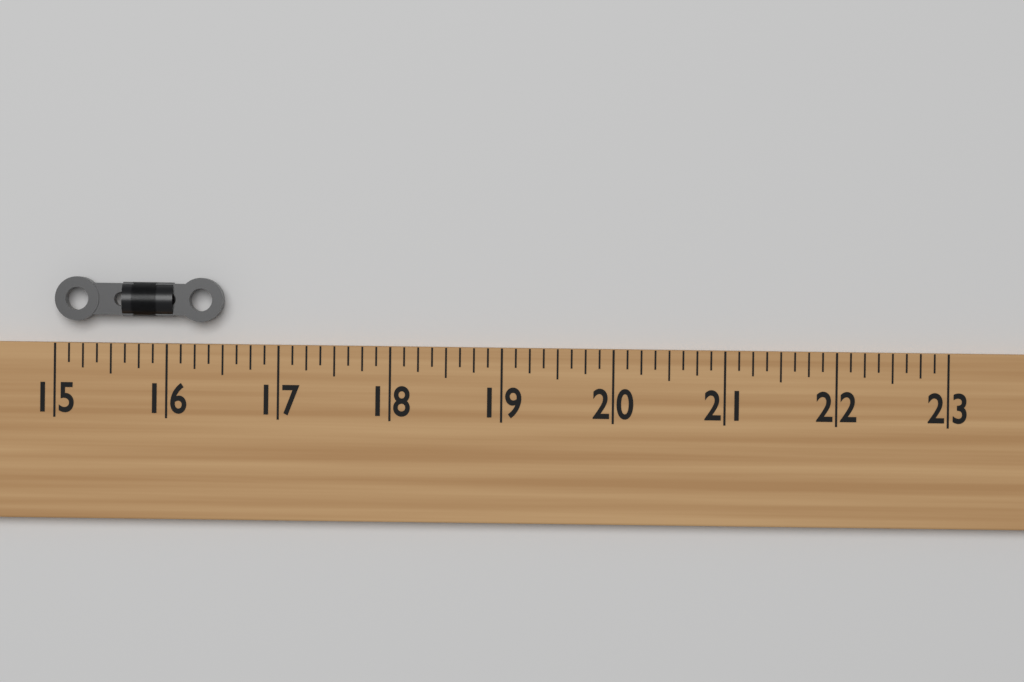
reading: 16.500 (no unit)
